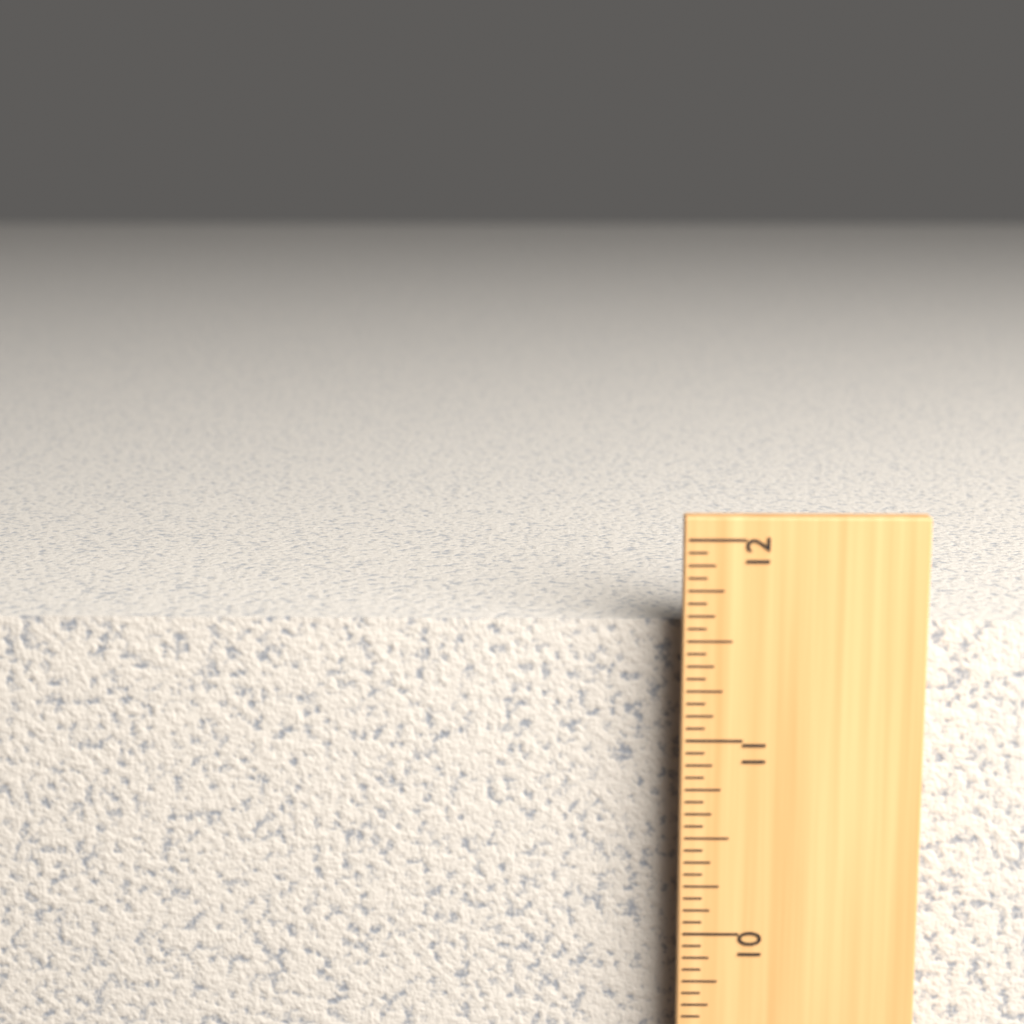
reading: 11.5625 in
